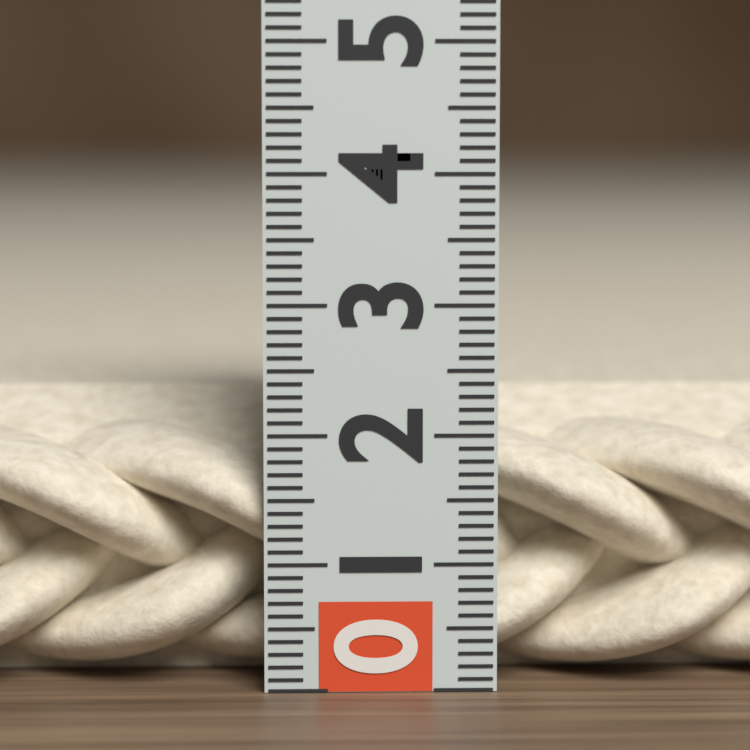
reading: 2.2 (no unit)
